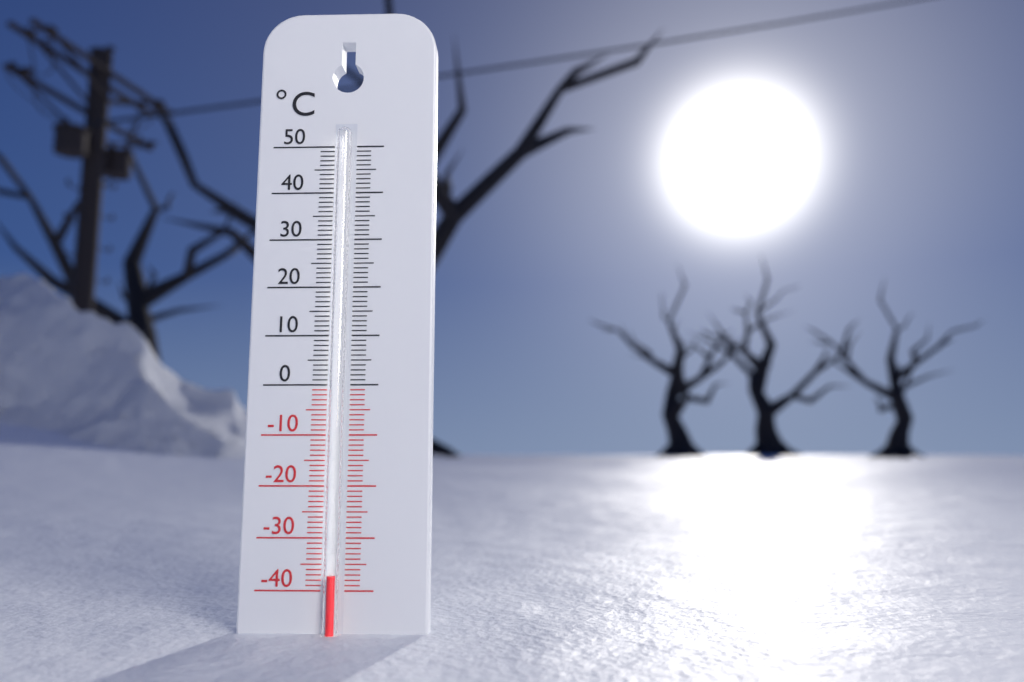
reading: -37 °C
